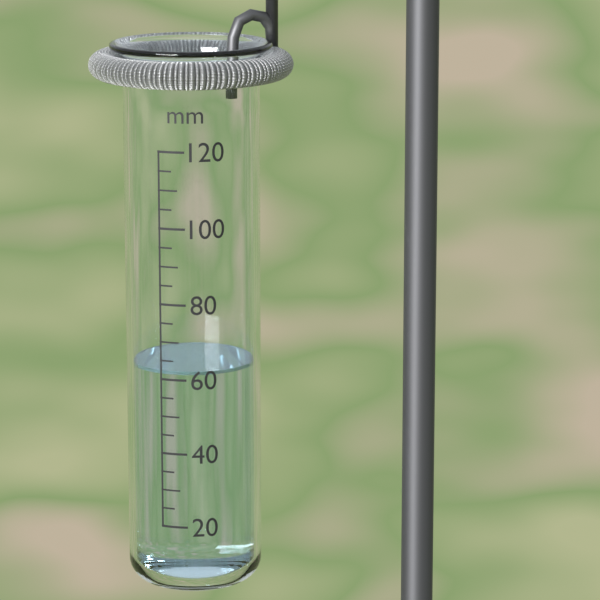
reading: 62 mm
